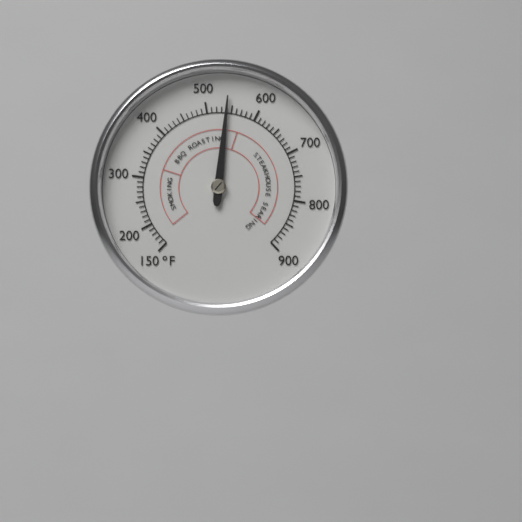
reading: 540 °F
